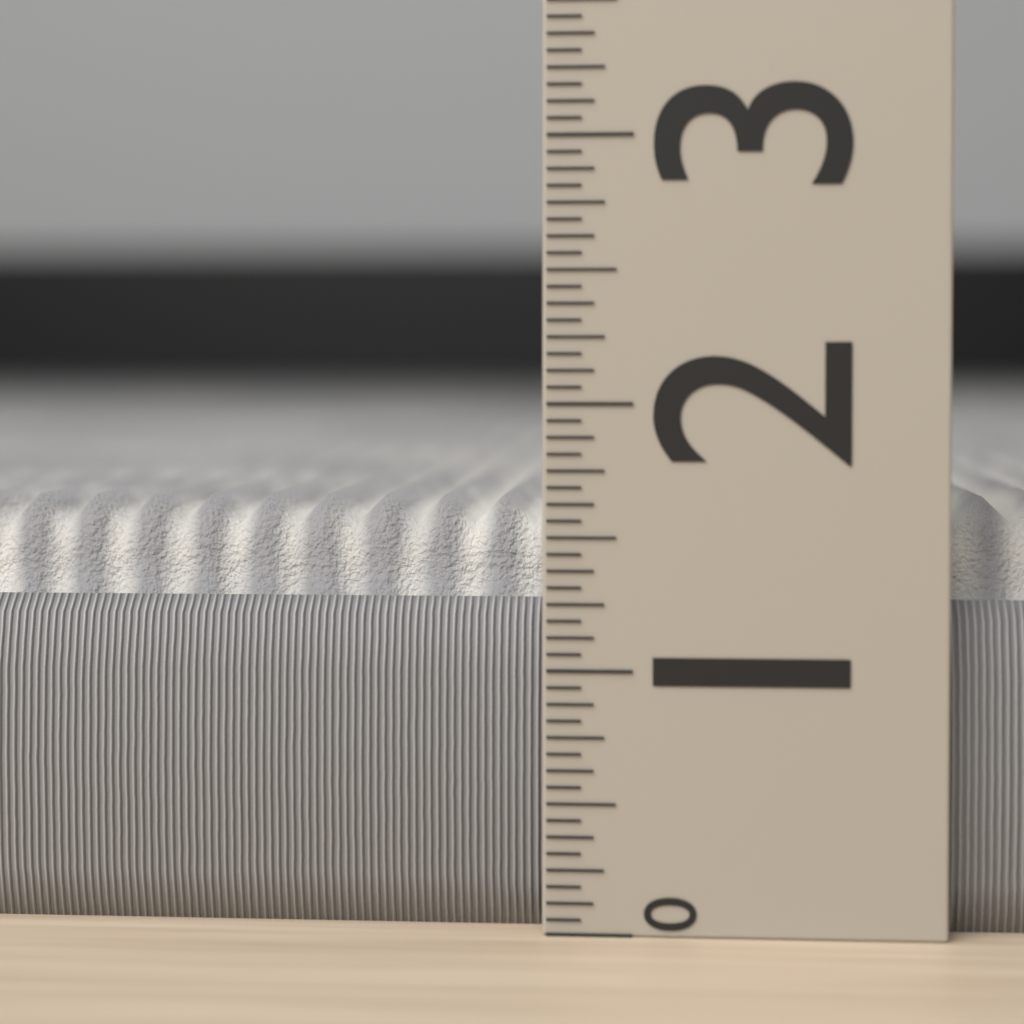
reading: 1.6250 (no unit)
